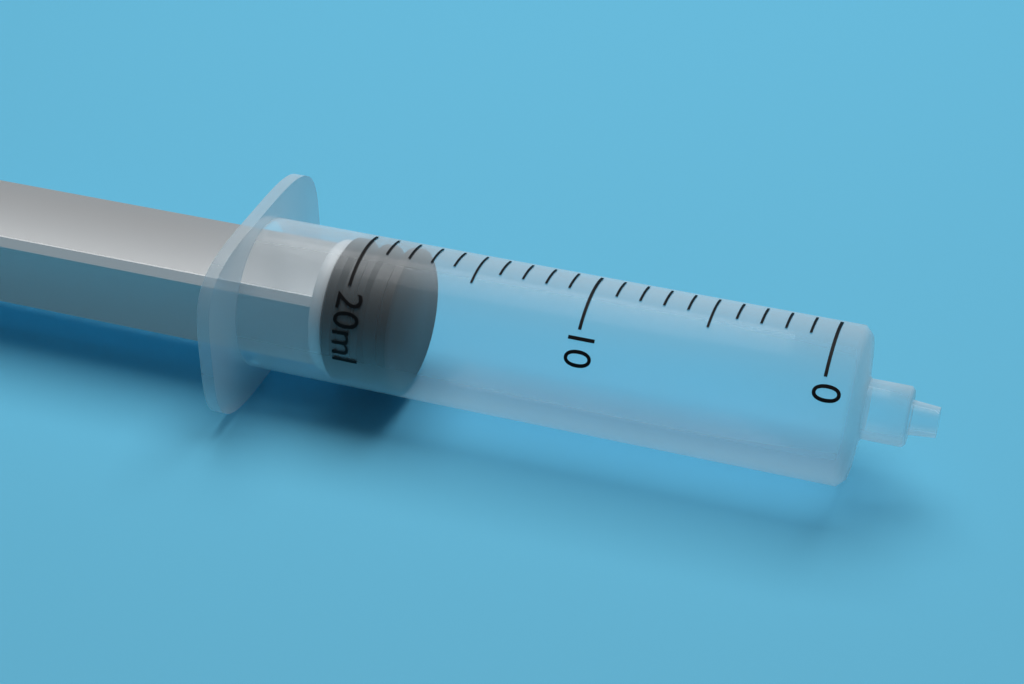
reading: 18 ml
